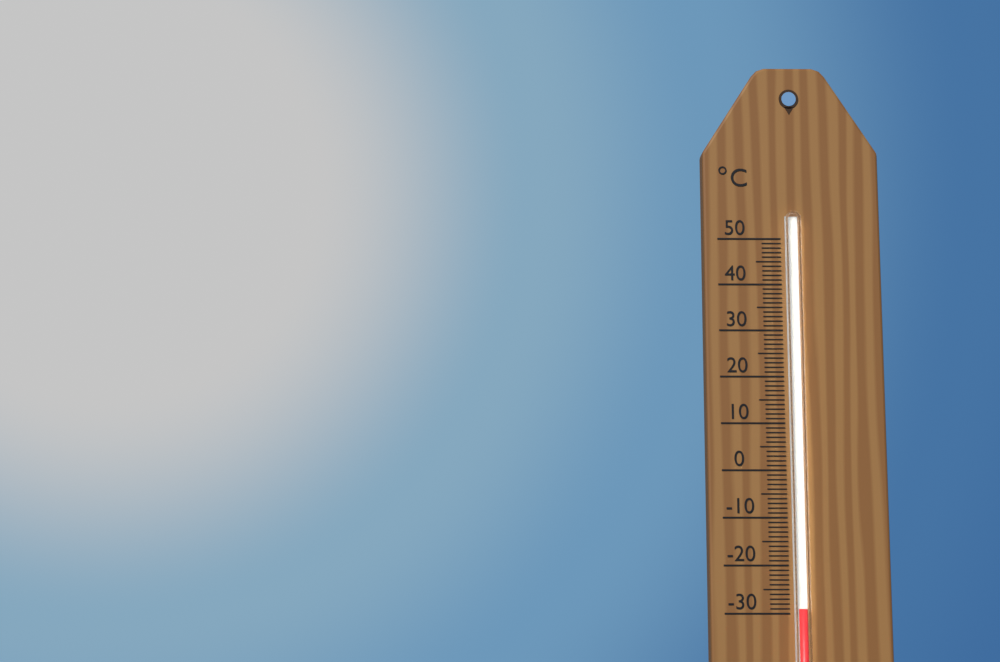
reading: -29 °C
